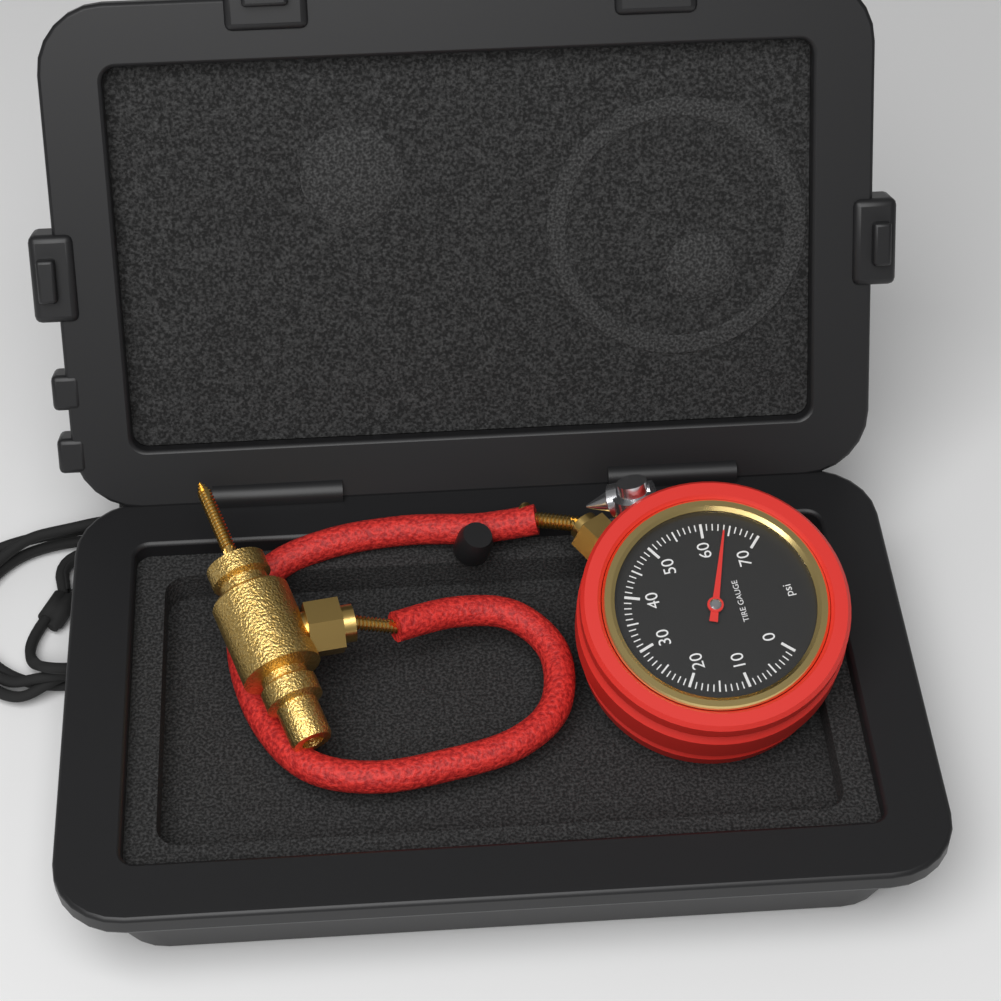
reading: 64 psi
